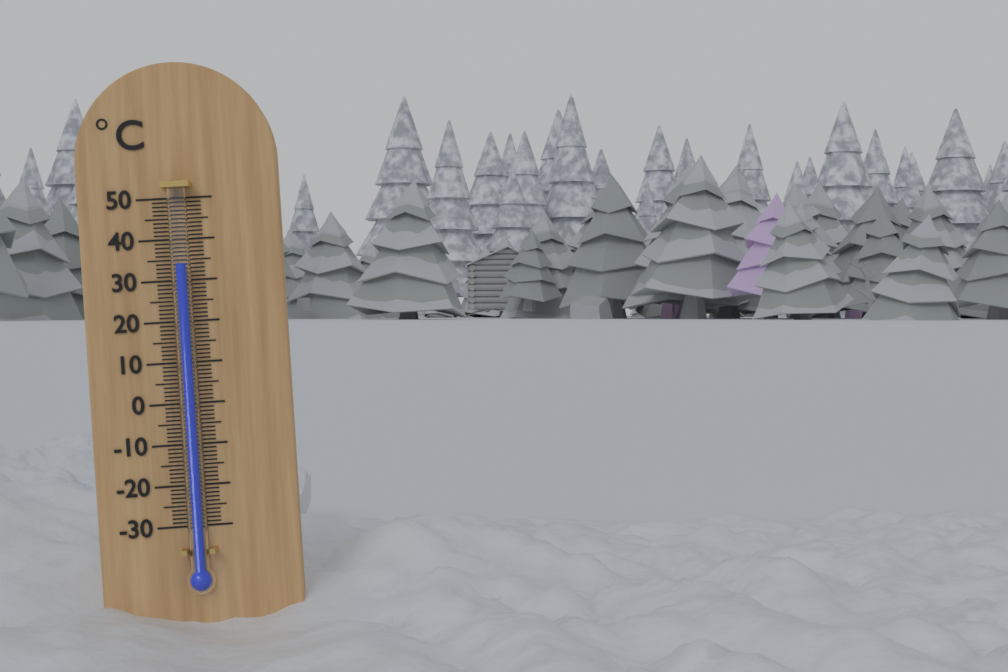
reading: 34 °C
